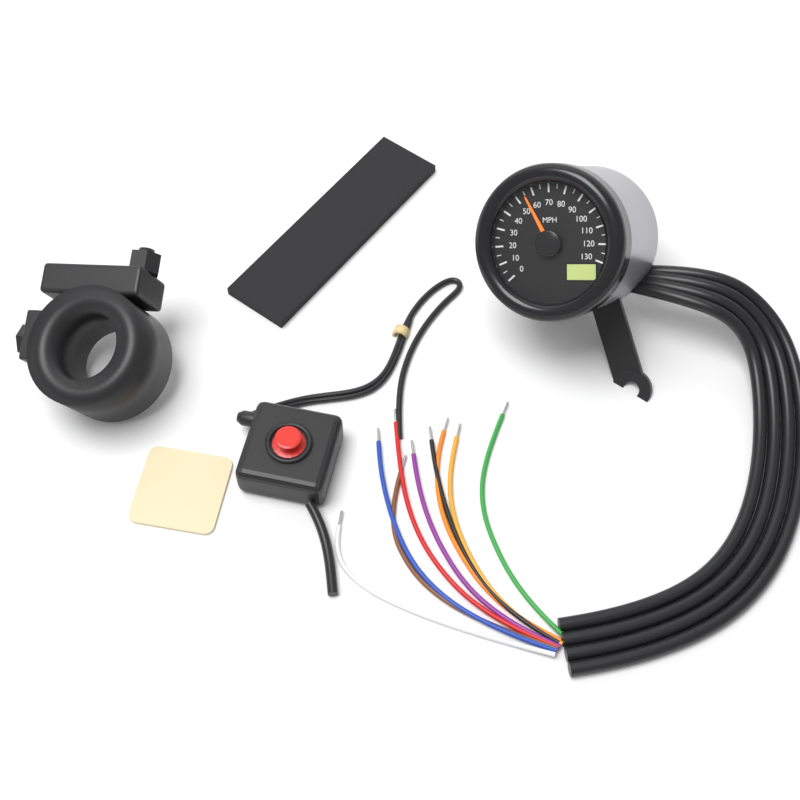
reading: 55 MPH
